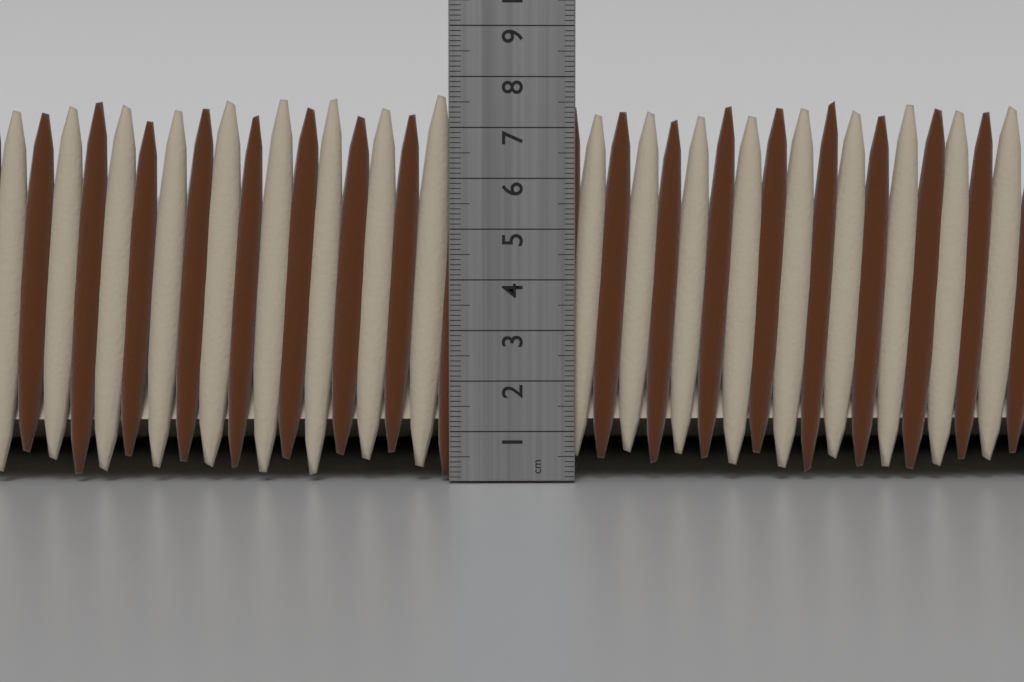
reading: 7.7 cm
